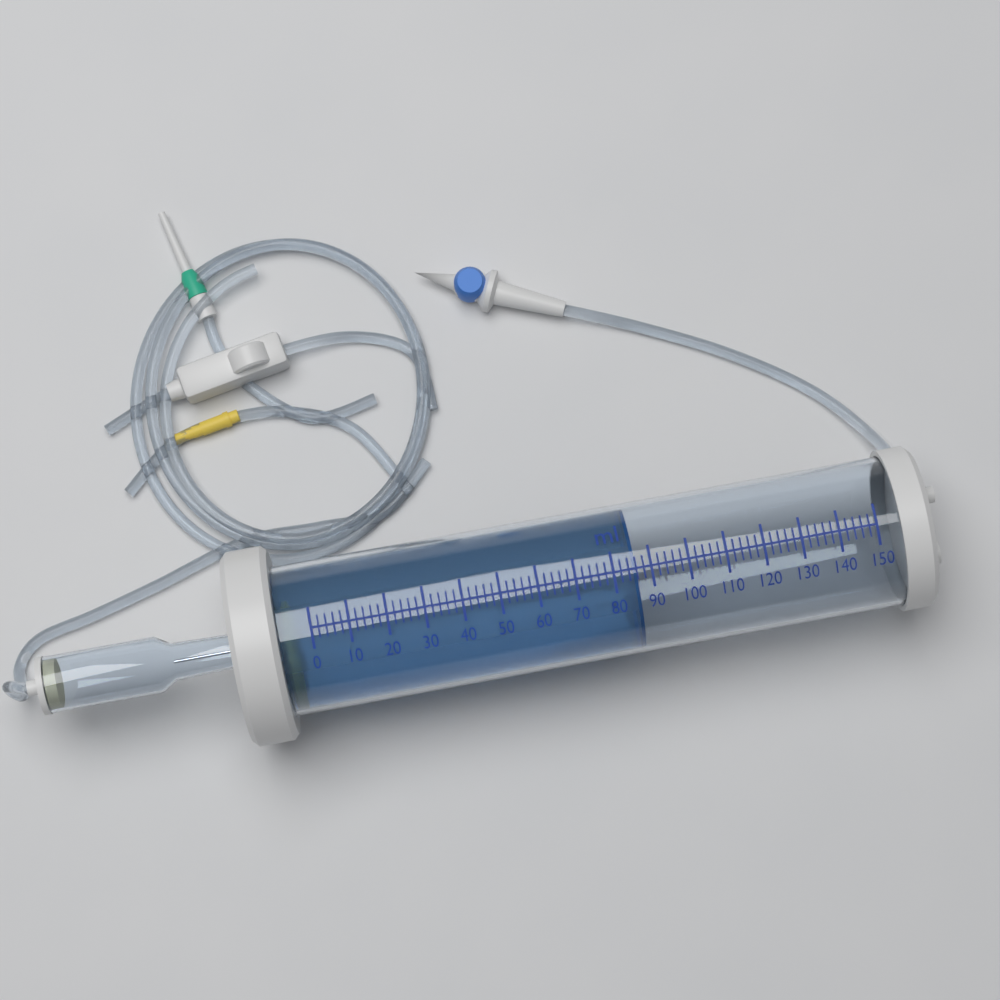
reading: 86 ml
